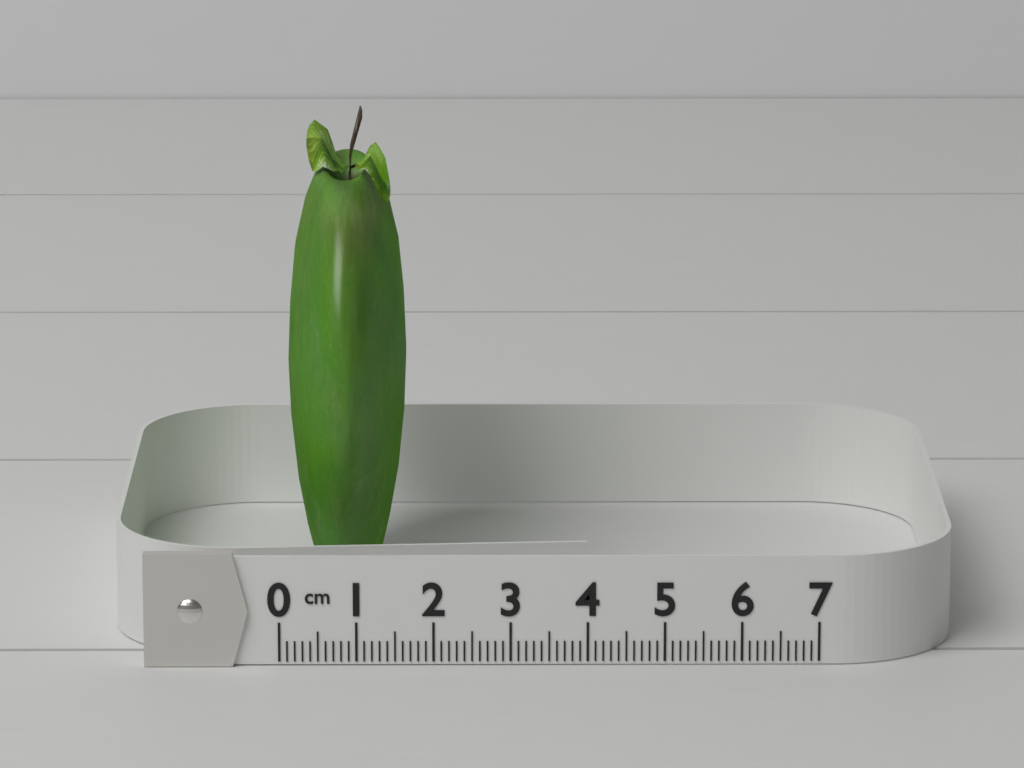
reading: 1.6 cm
